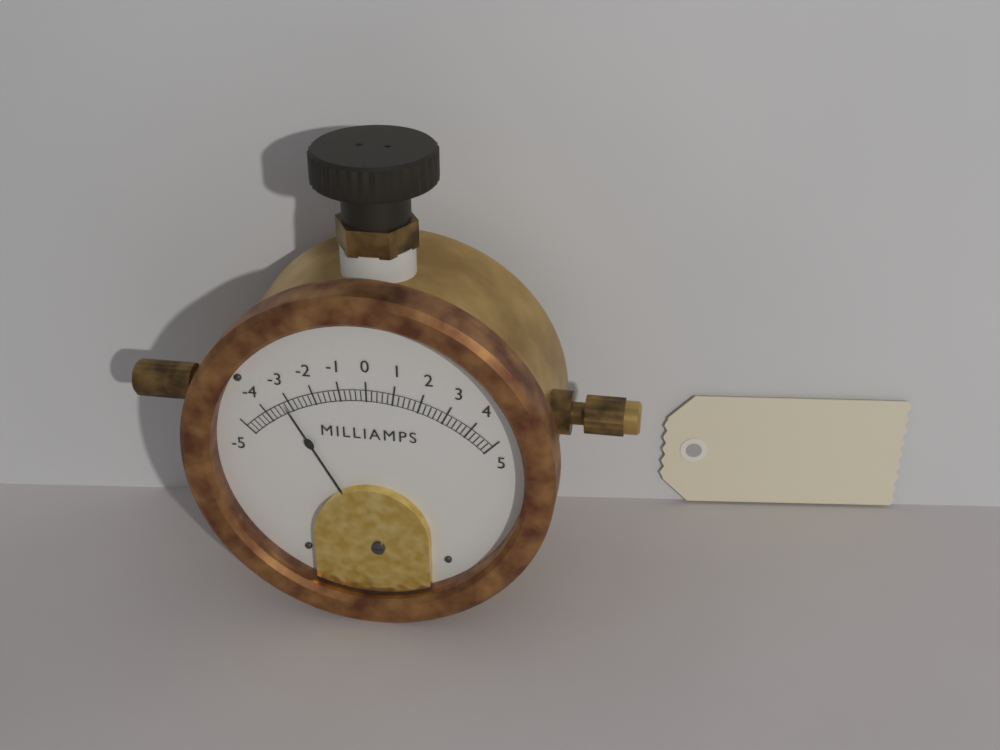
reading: -3.2 mA
